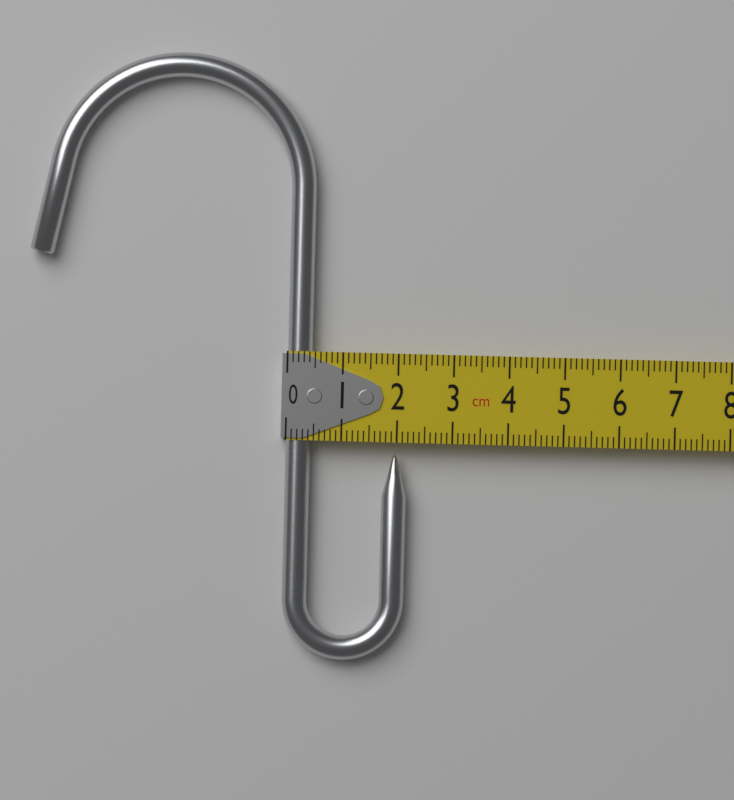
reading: 2.2 cm
